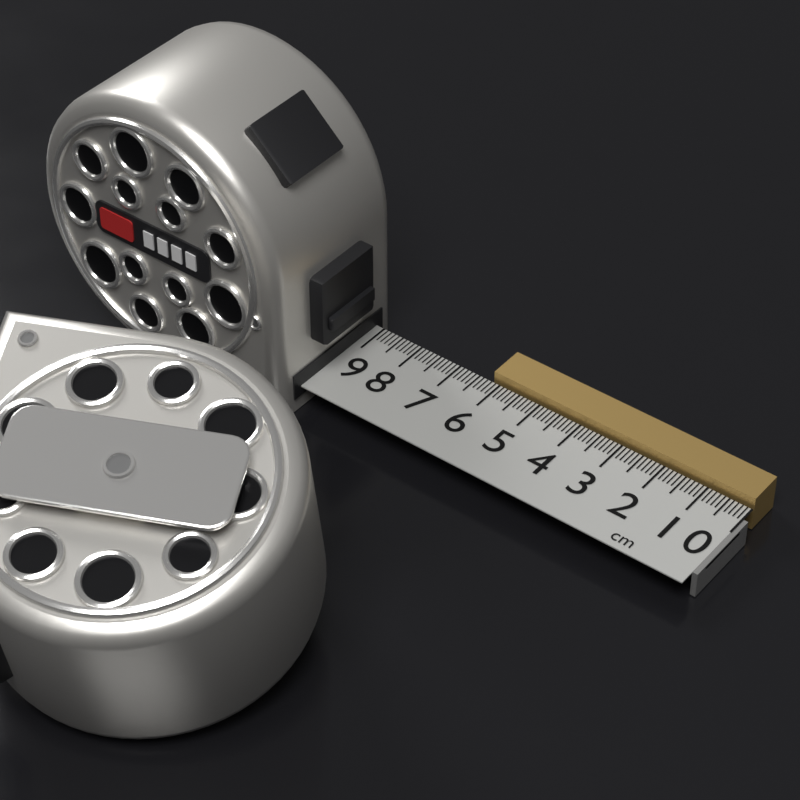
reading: 6.2 cm
